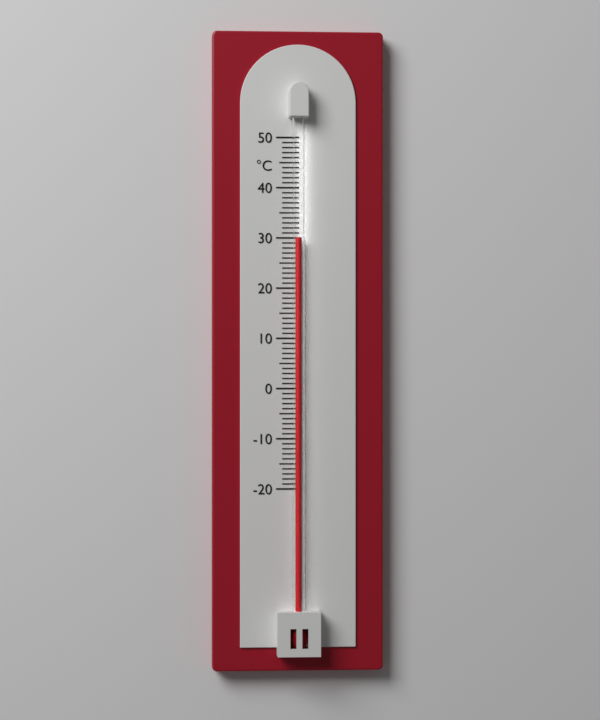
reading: 30 °C
